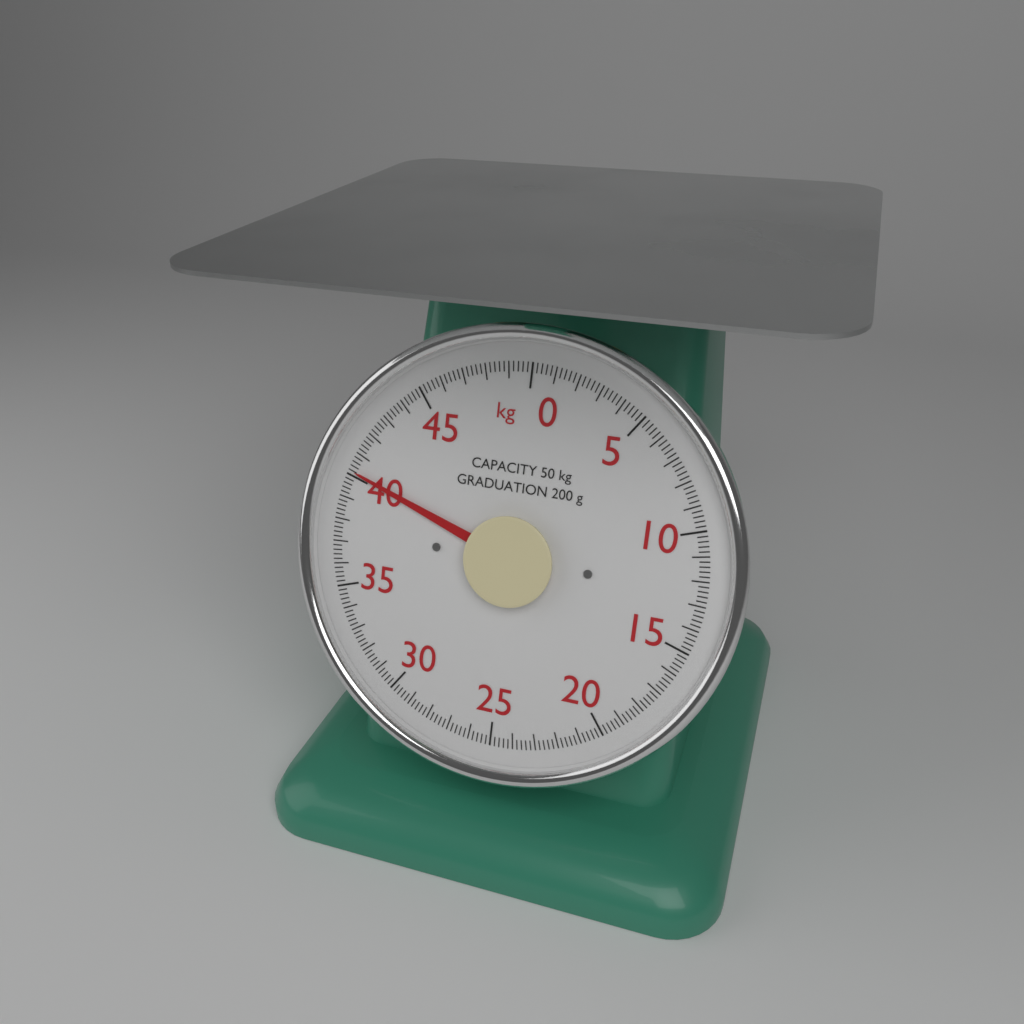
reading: 40.2 kg
